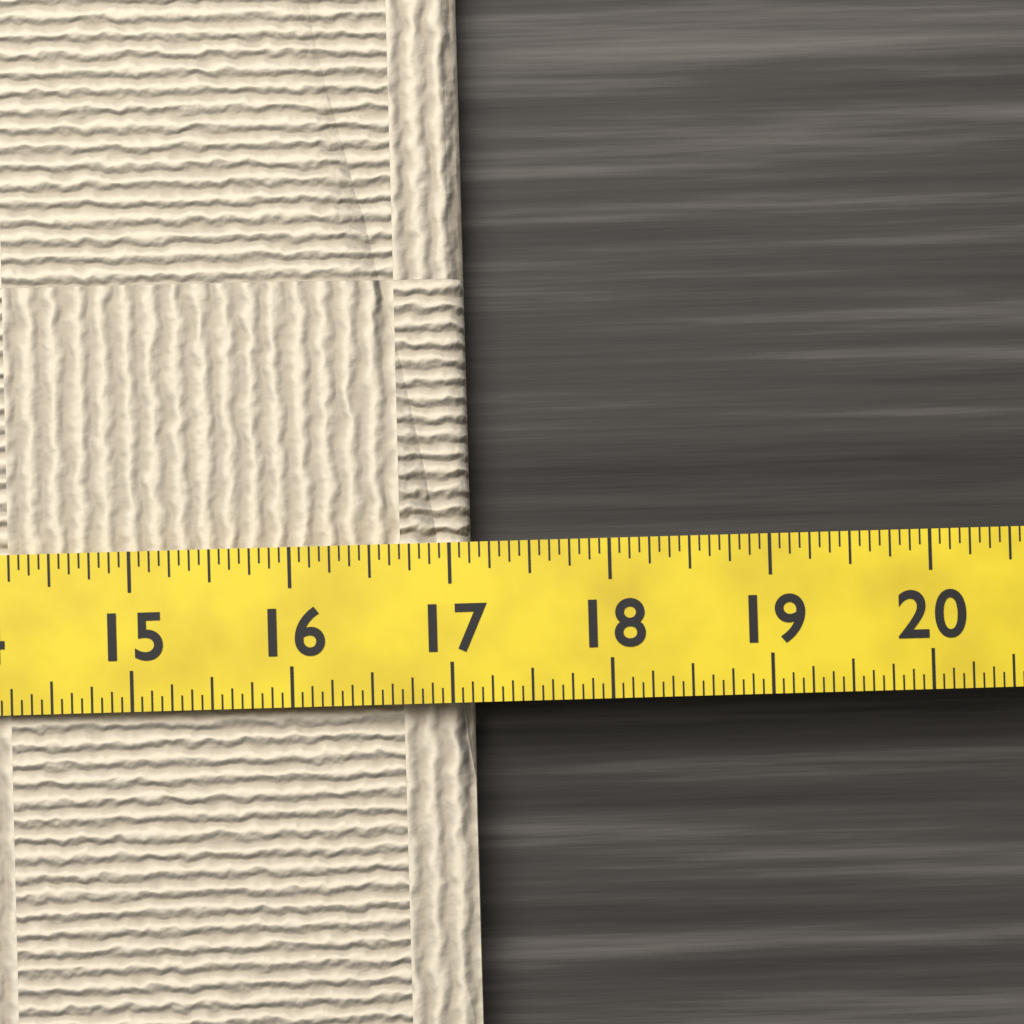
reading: 17.1250 (no unit)
